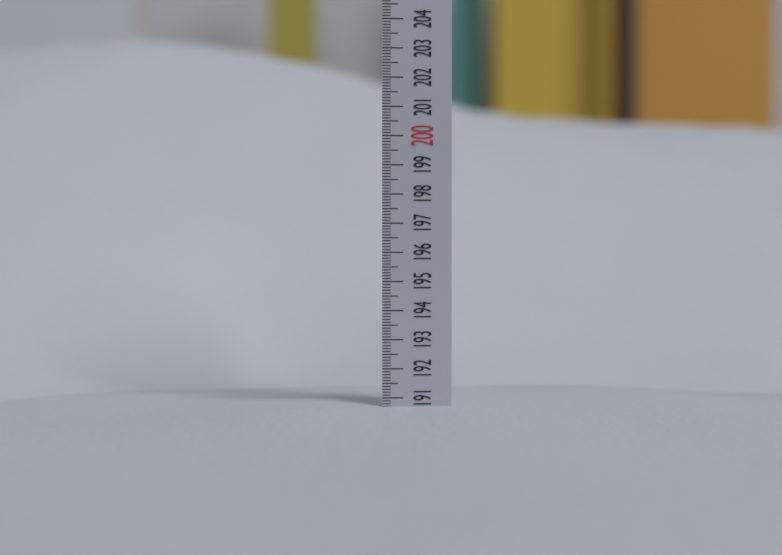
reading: 190.7 (no unit)
